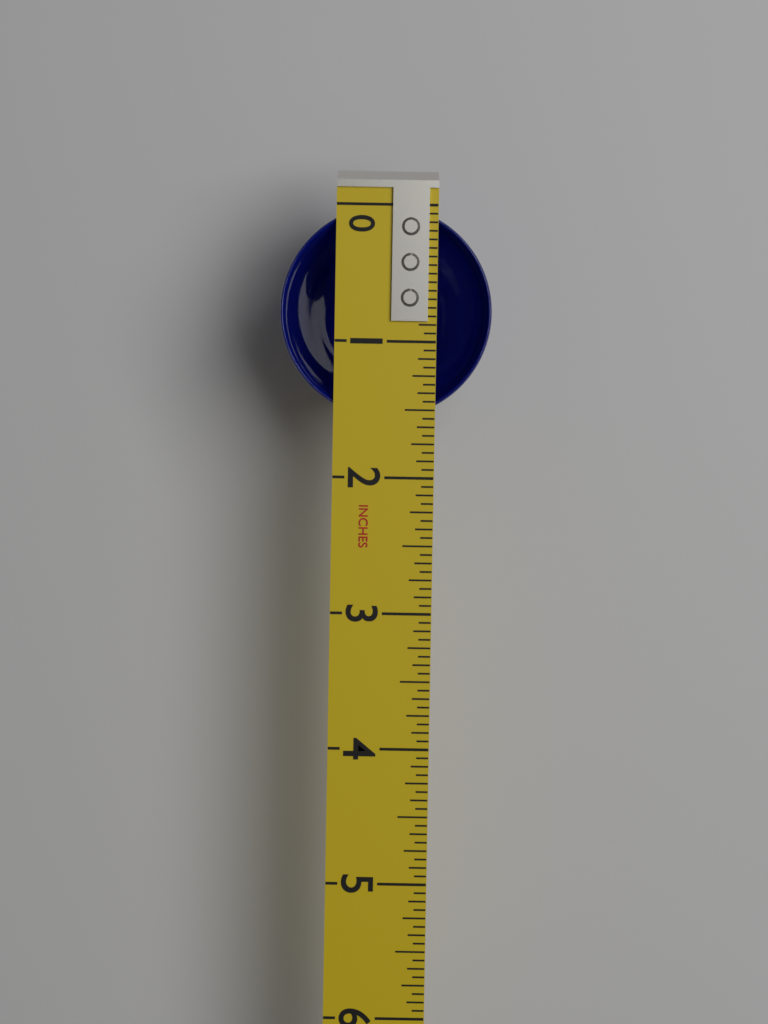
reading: 1.5625 in
